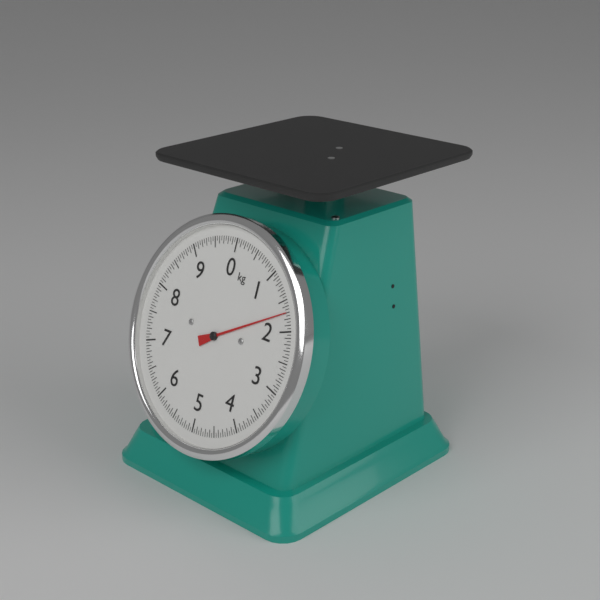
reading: 1.70 kg
